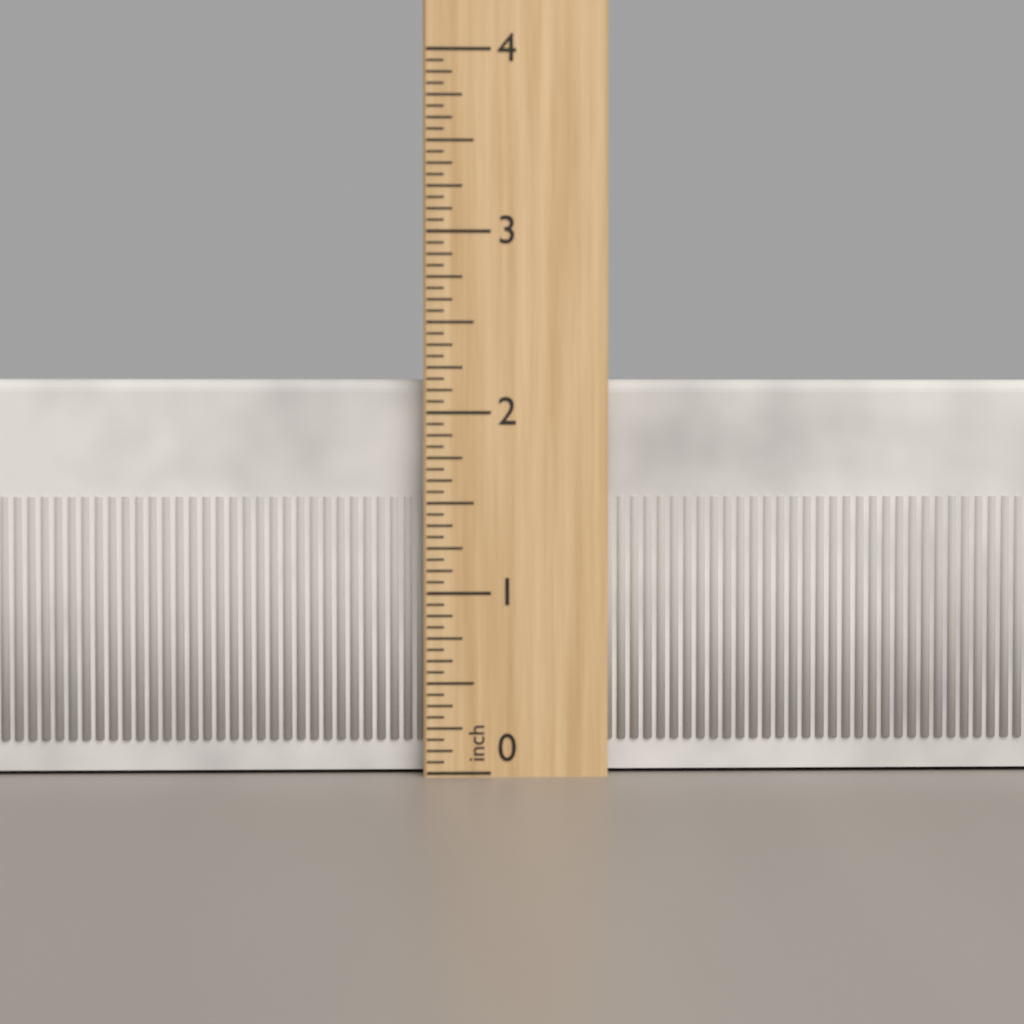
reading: 2.1875 inch
